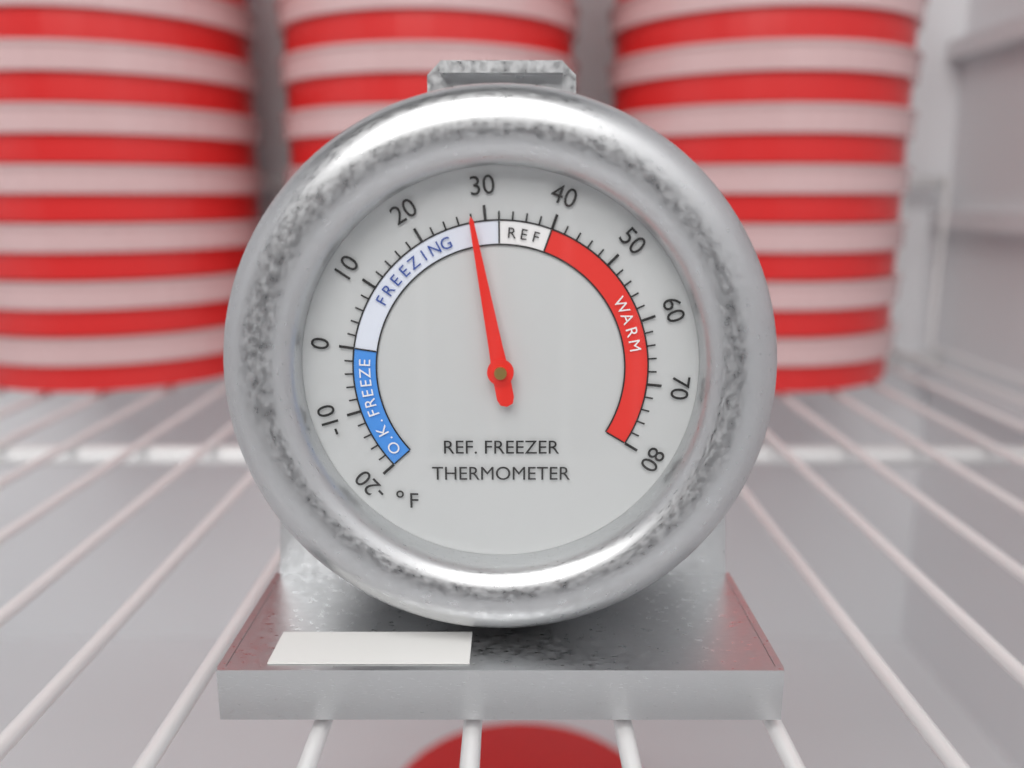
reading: 28 °F
